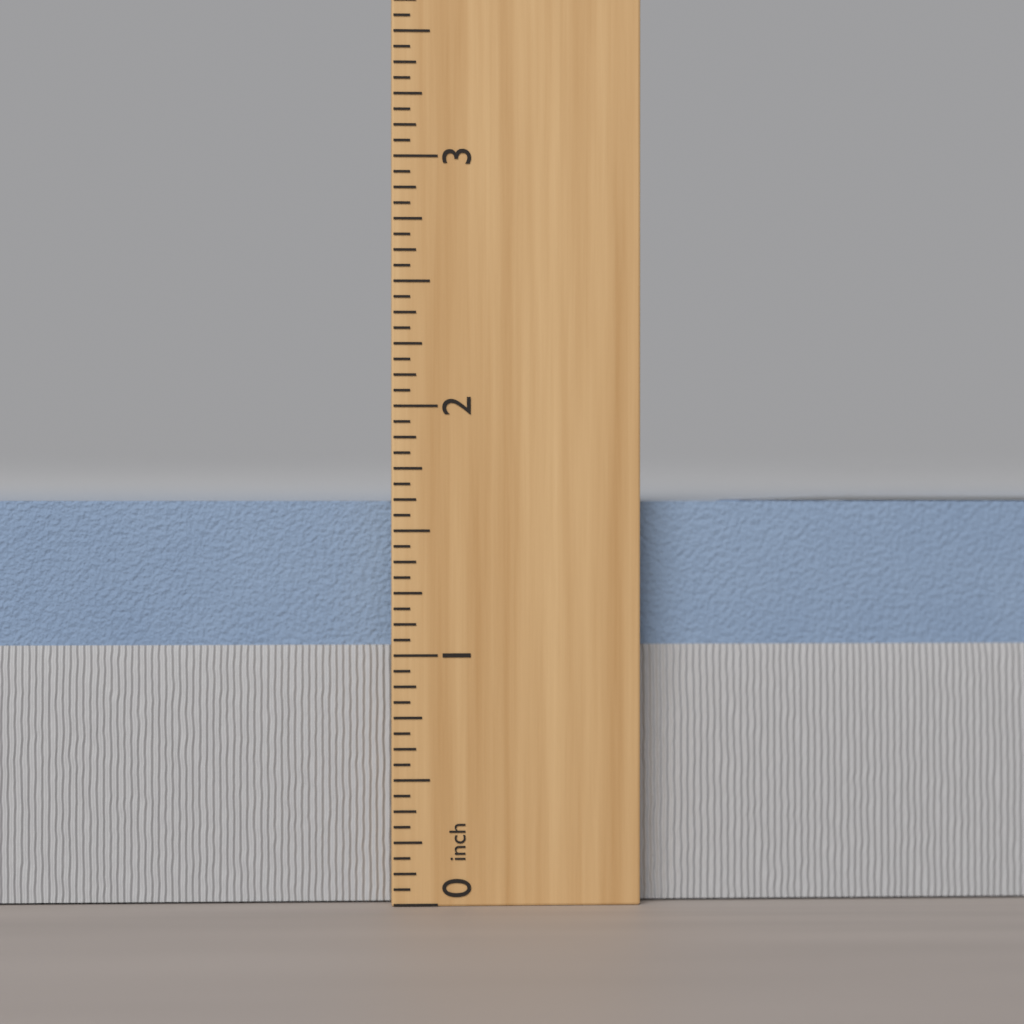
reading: 1.6250 inch
